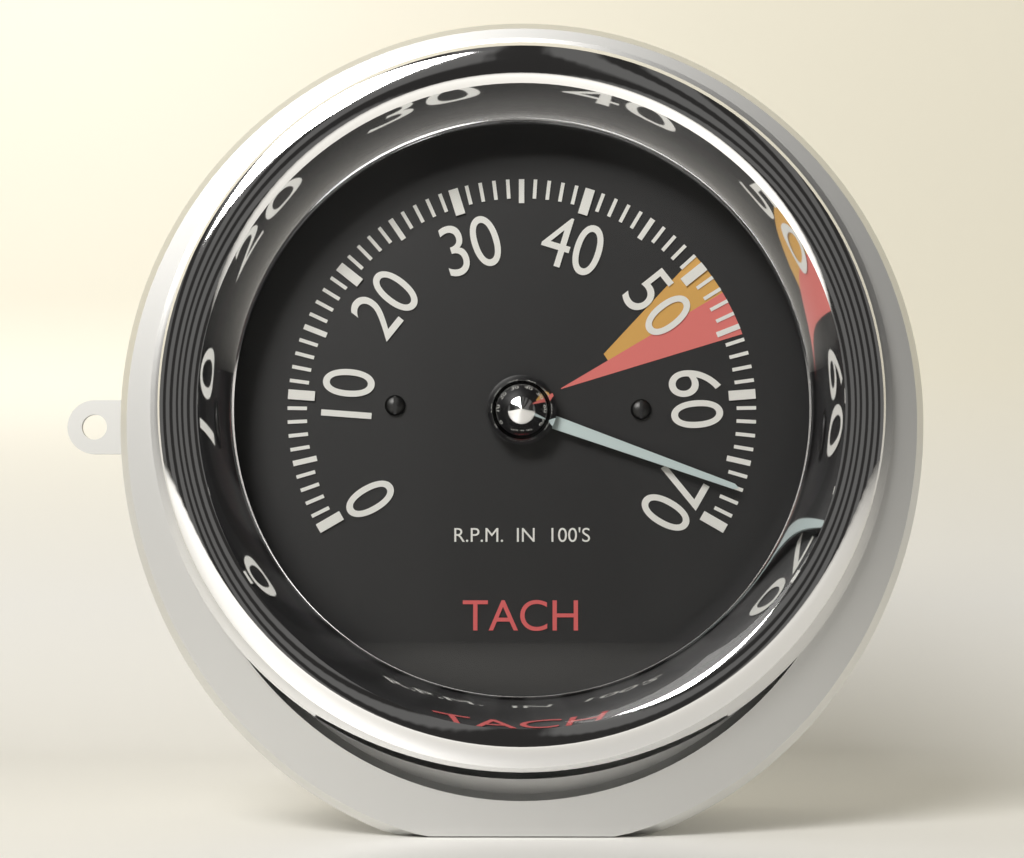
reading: 67 RPM x100
